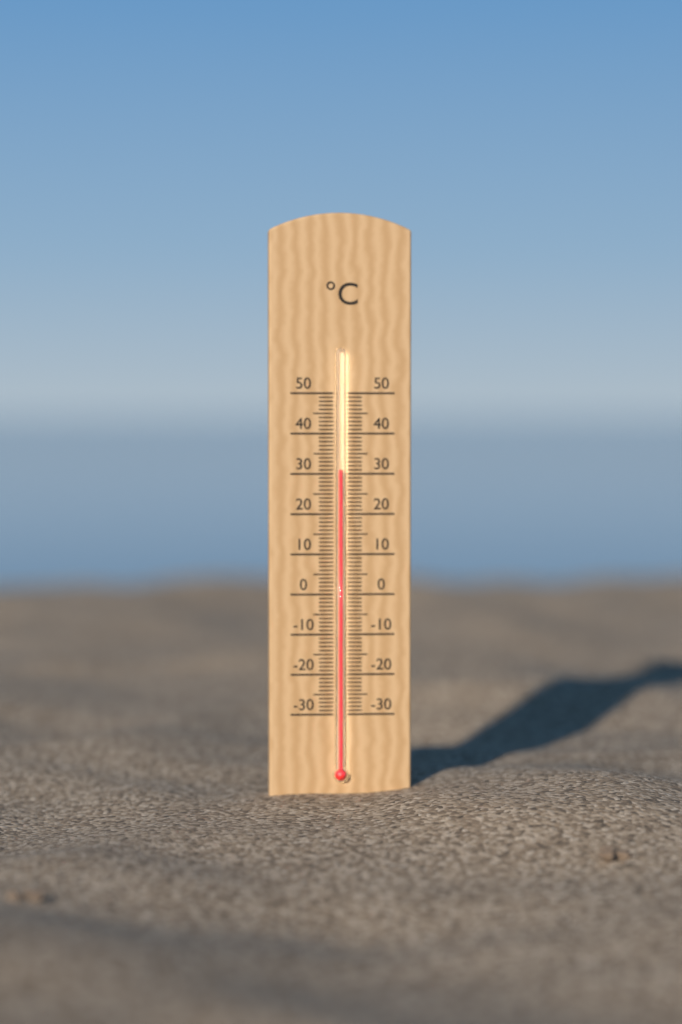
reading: 31 °C
